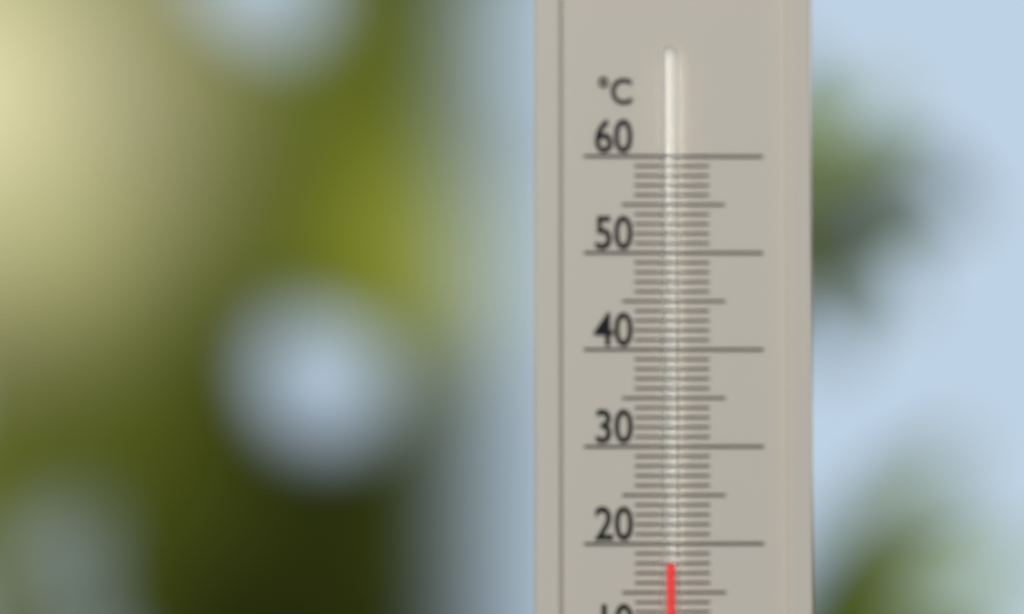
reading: 18 °C
